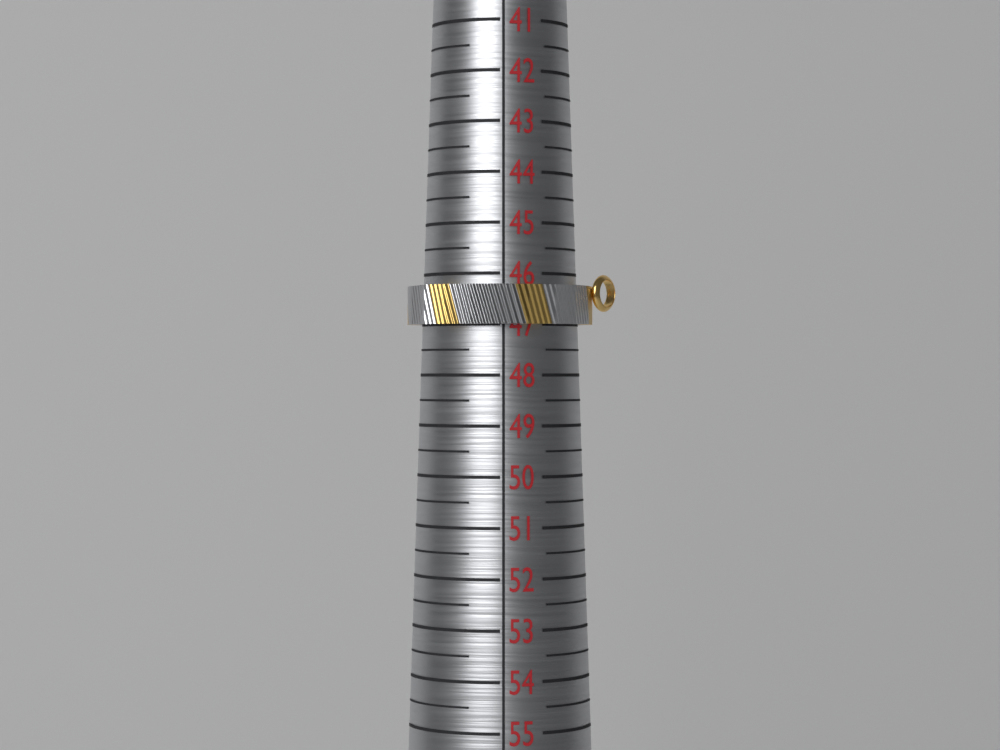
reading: 47.0 (no unit)
